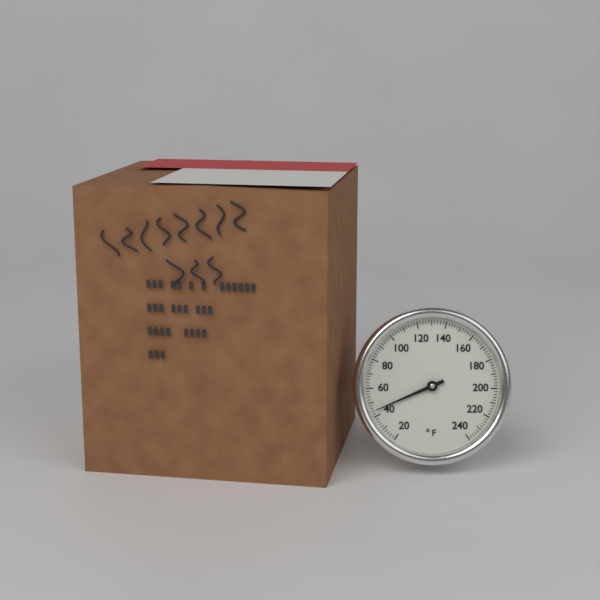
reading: 44 °F
